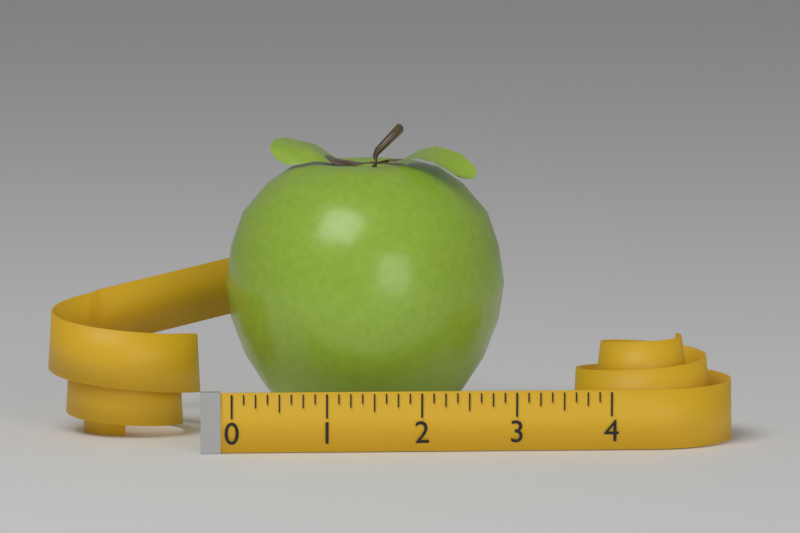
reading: 3.000 (no unit)
